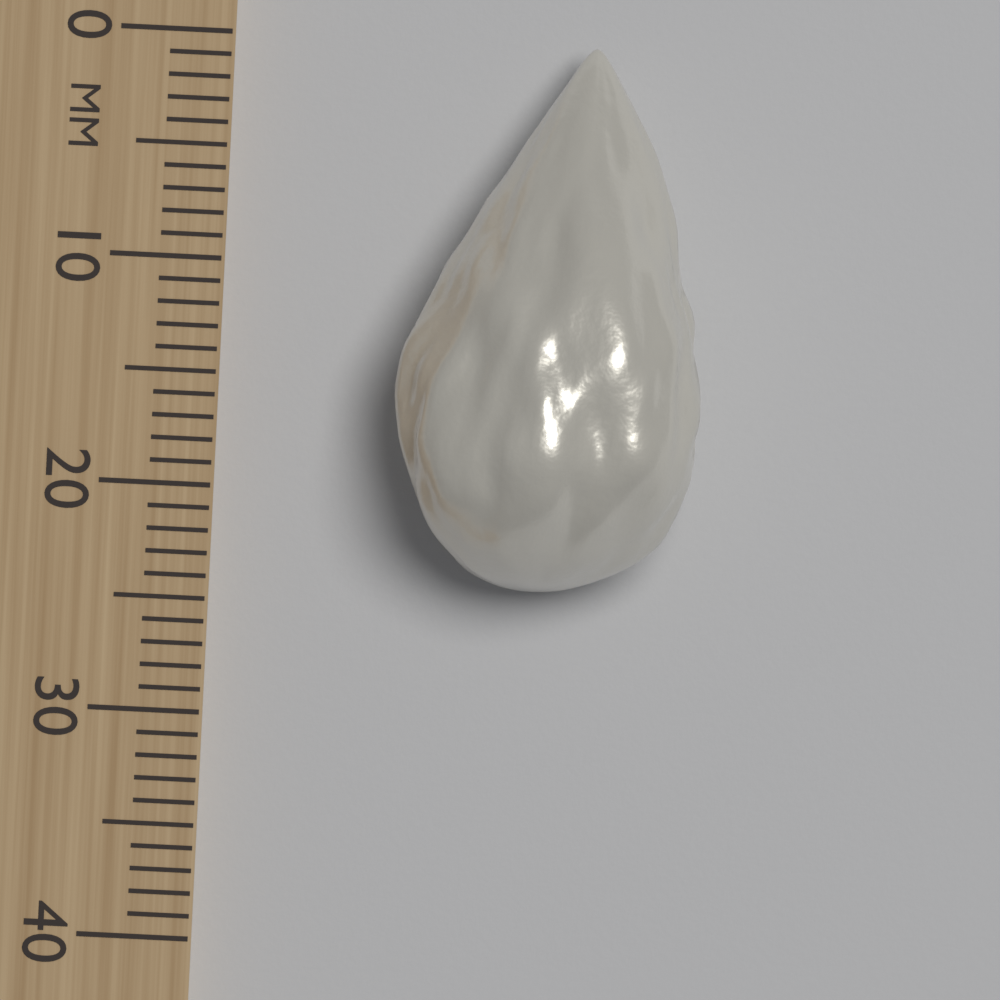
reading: 24 mm
